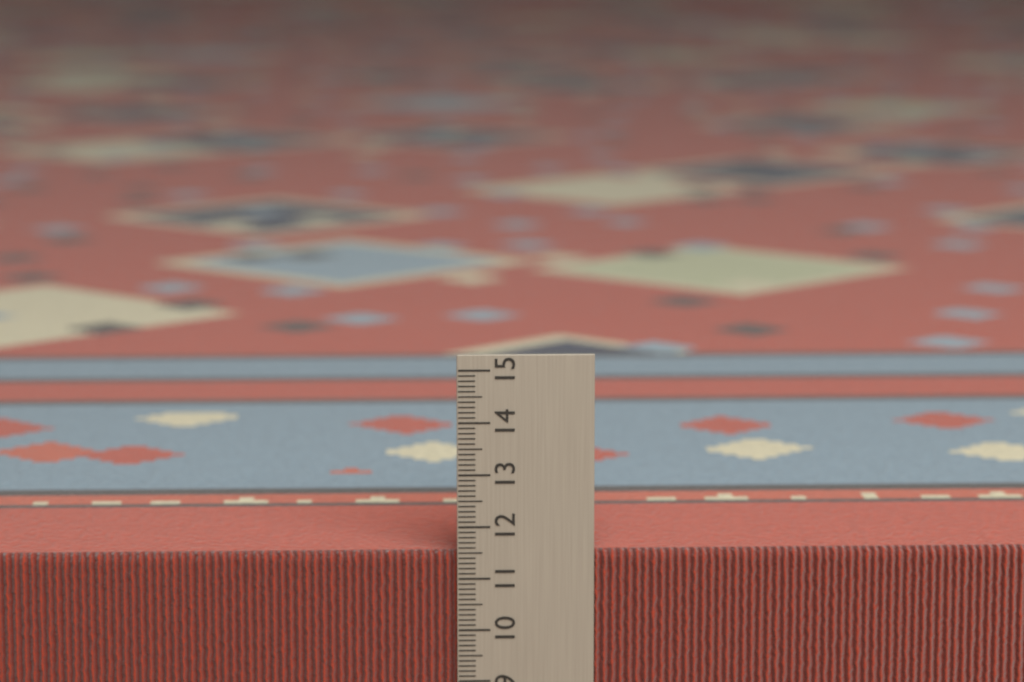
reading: 11.5 cm
